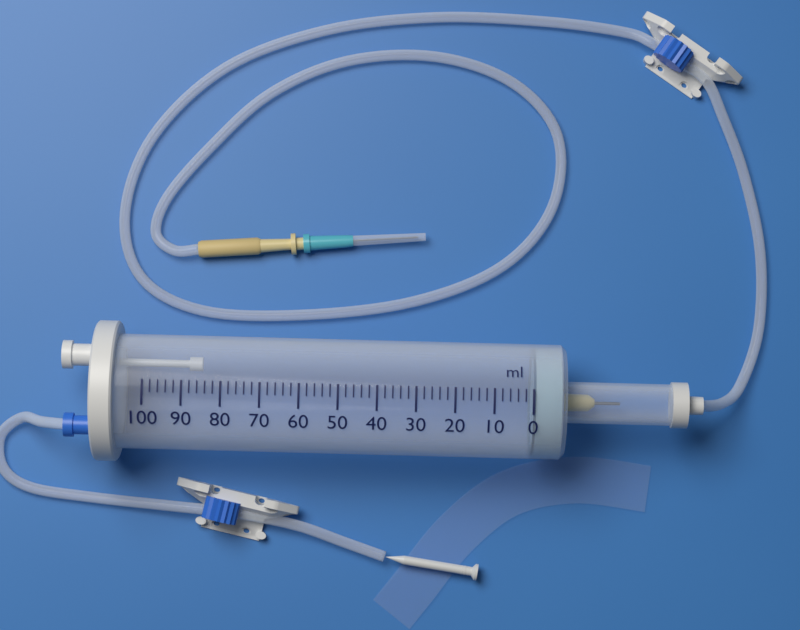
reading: 0 ml
